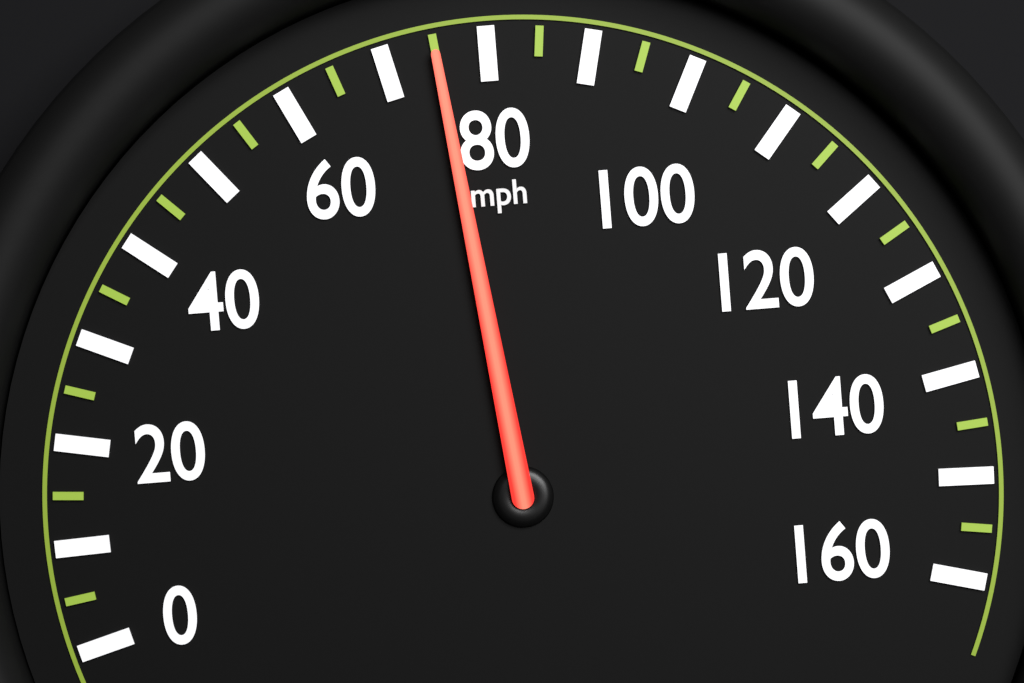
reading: 75 mph
